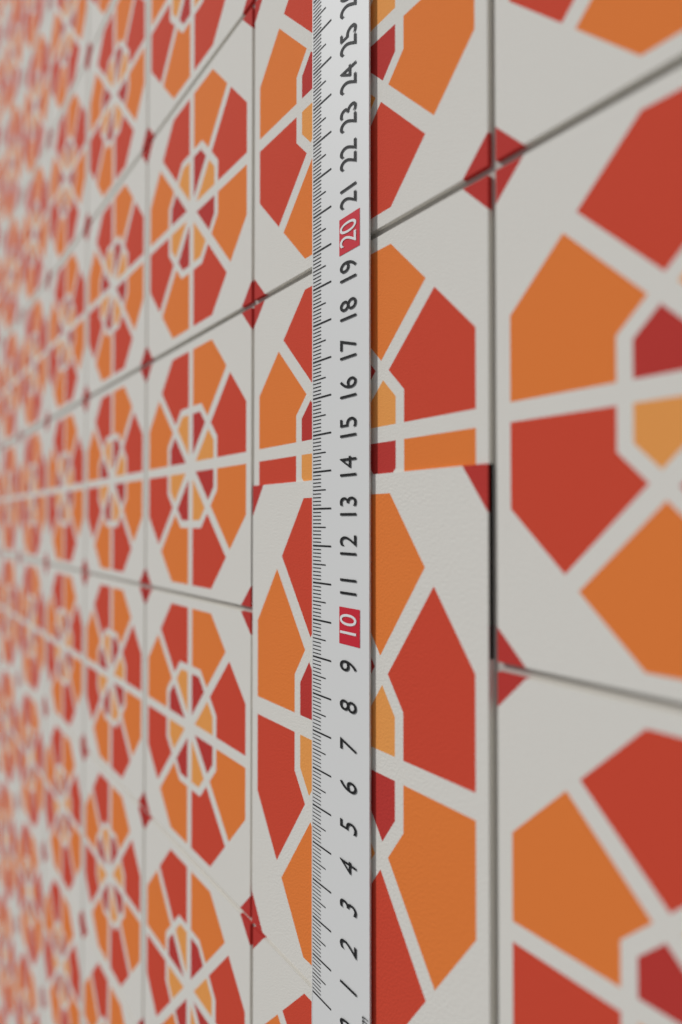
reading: 13.8 cm
